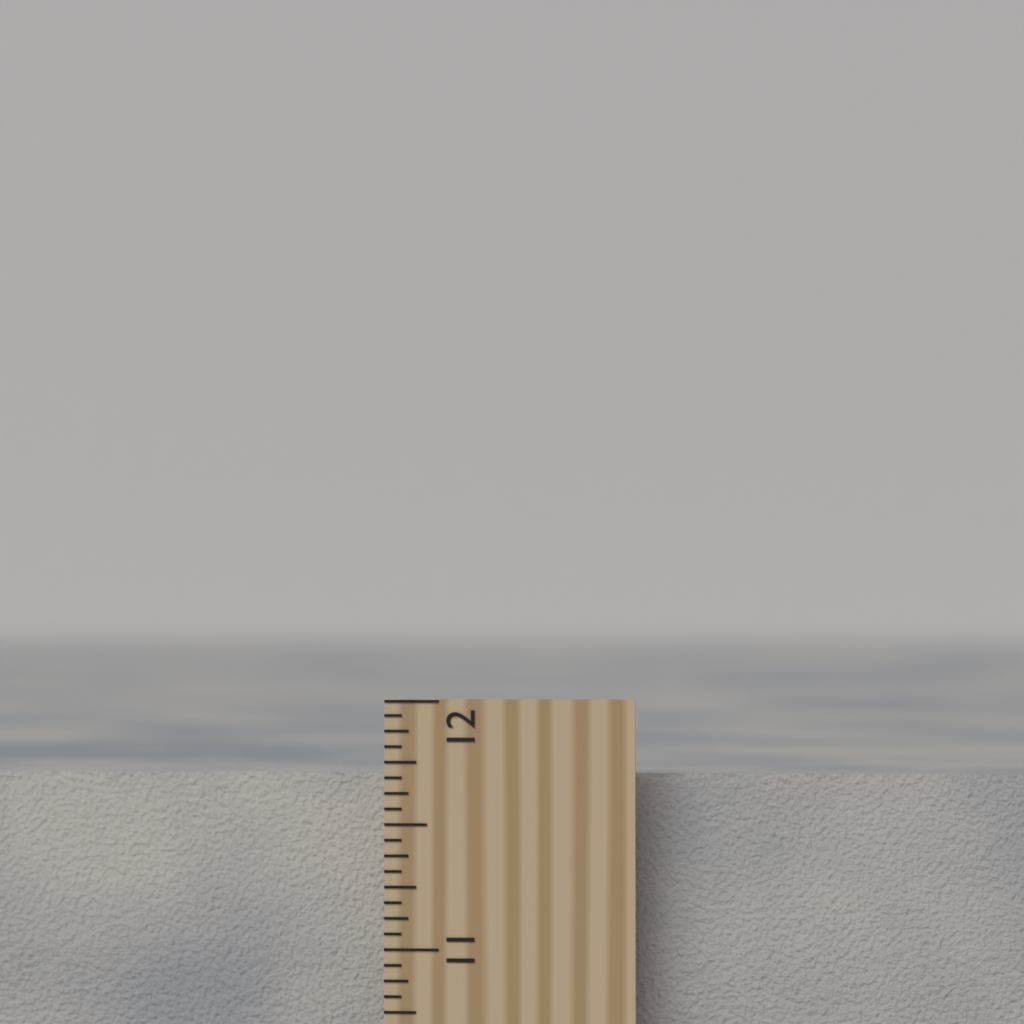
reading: 11.6875 inch
